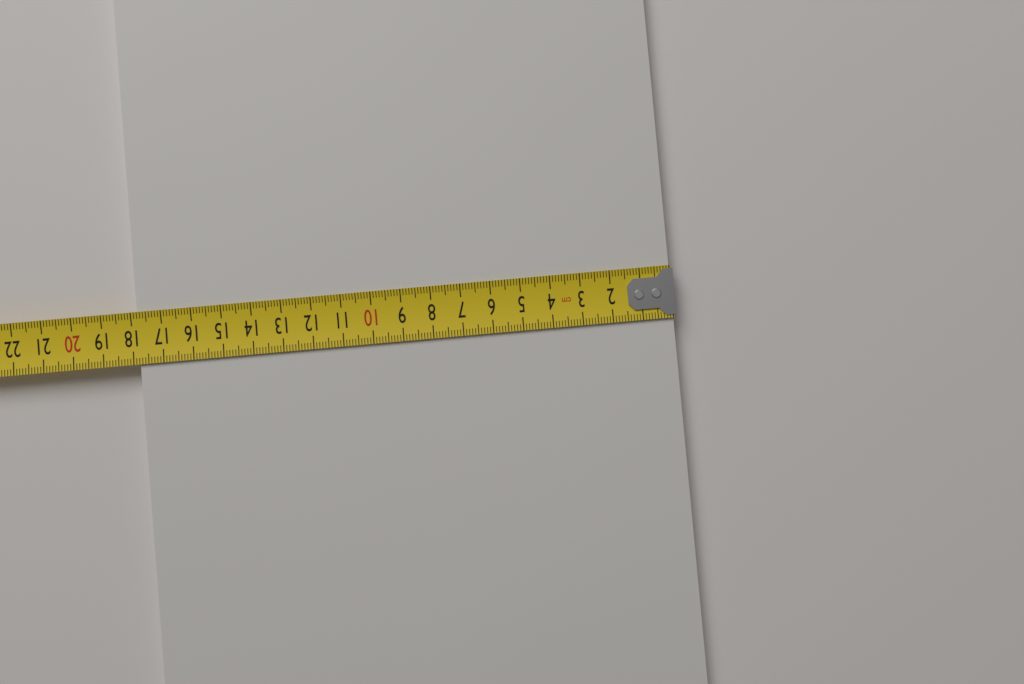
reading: 17.8 cm
